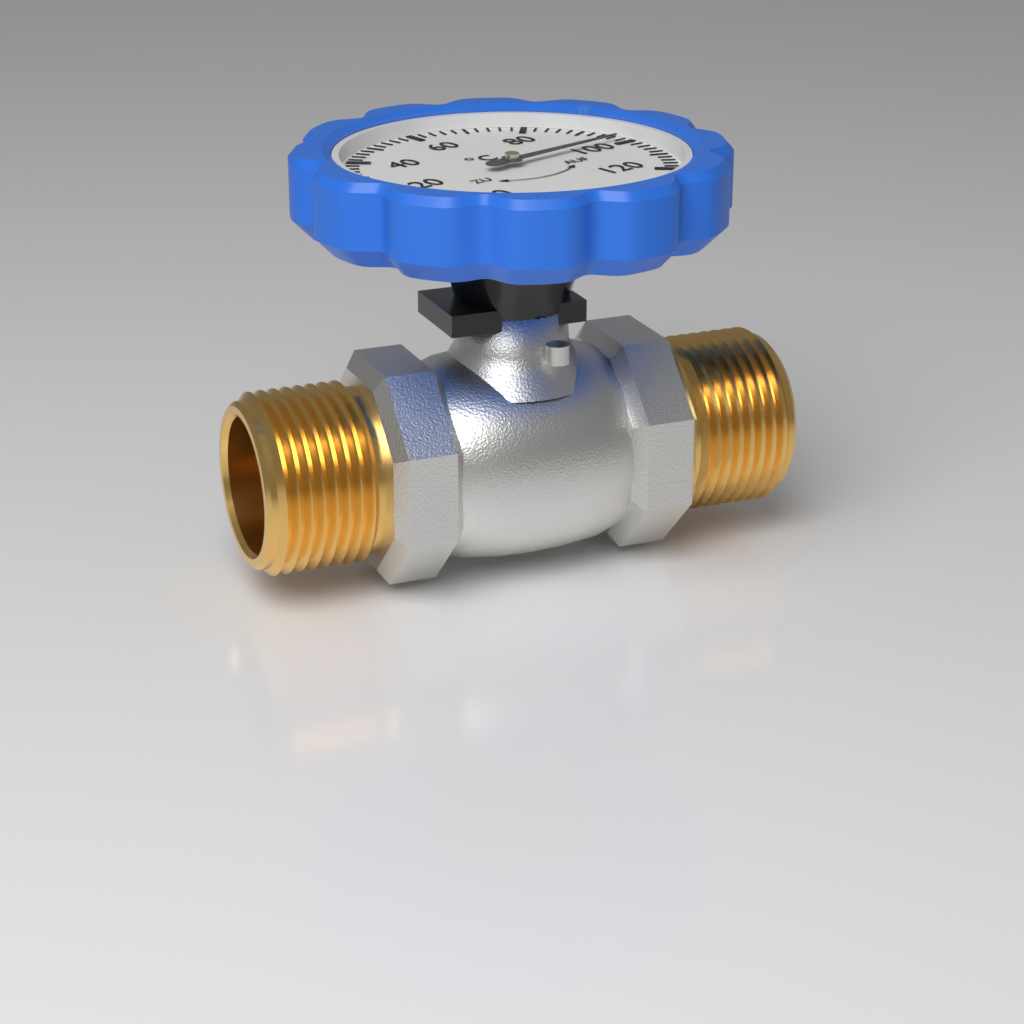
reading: 98 °C
